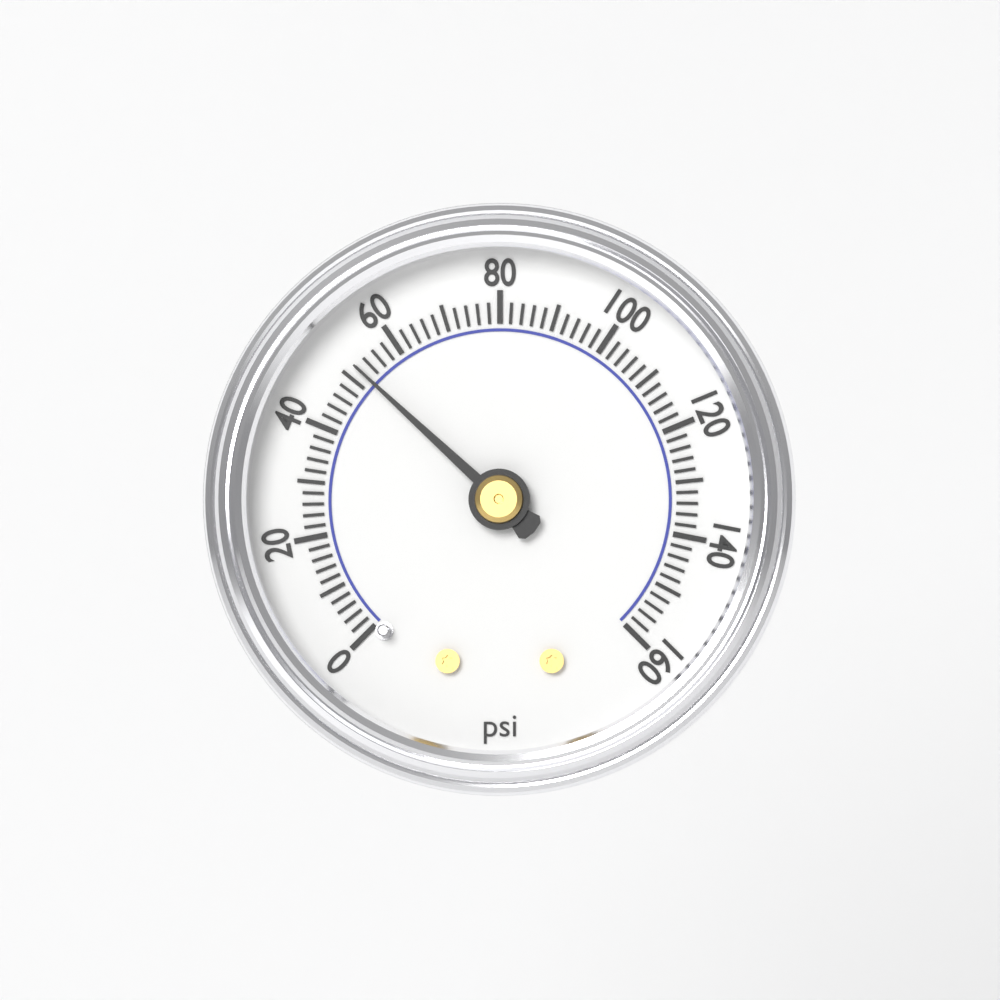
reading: 52 psi
